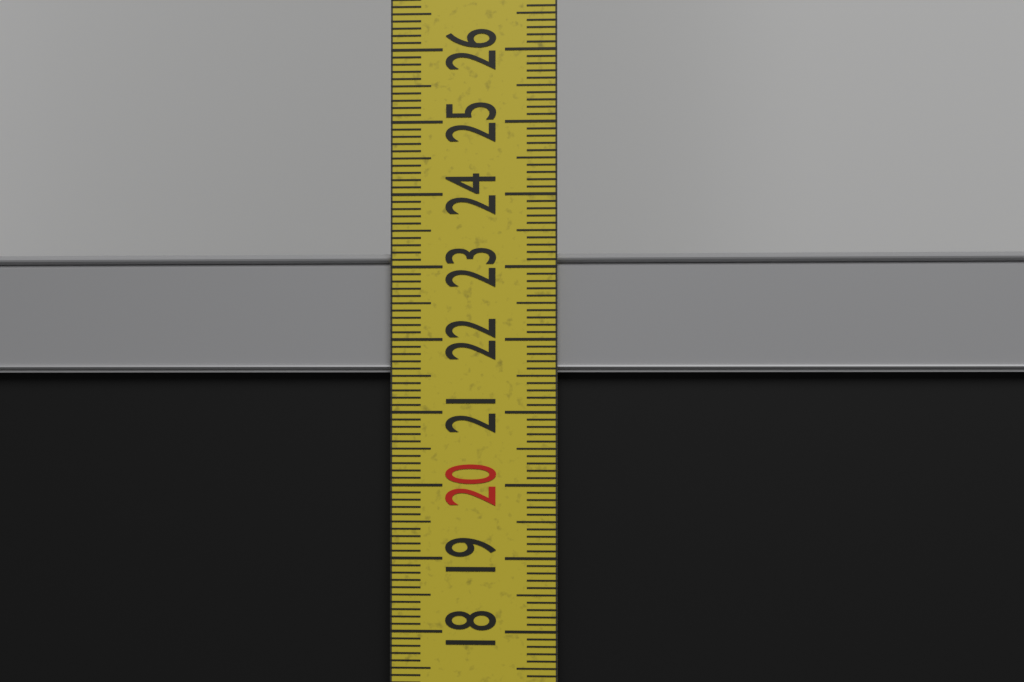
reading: 23.2 cm
